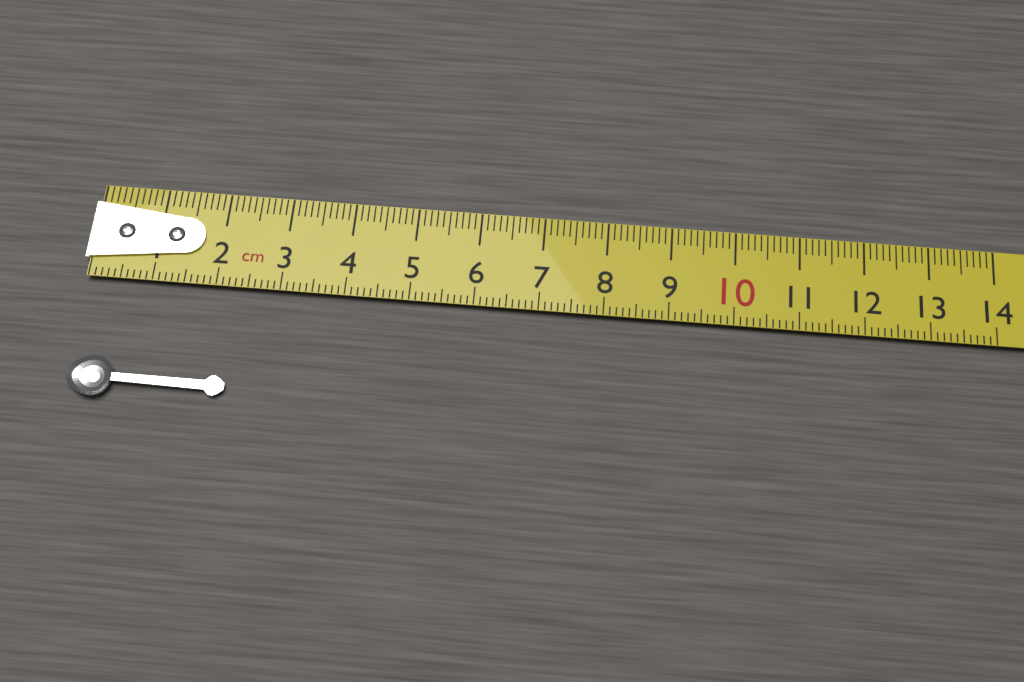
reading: 2.4 cm
